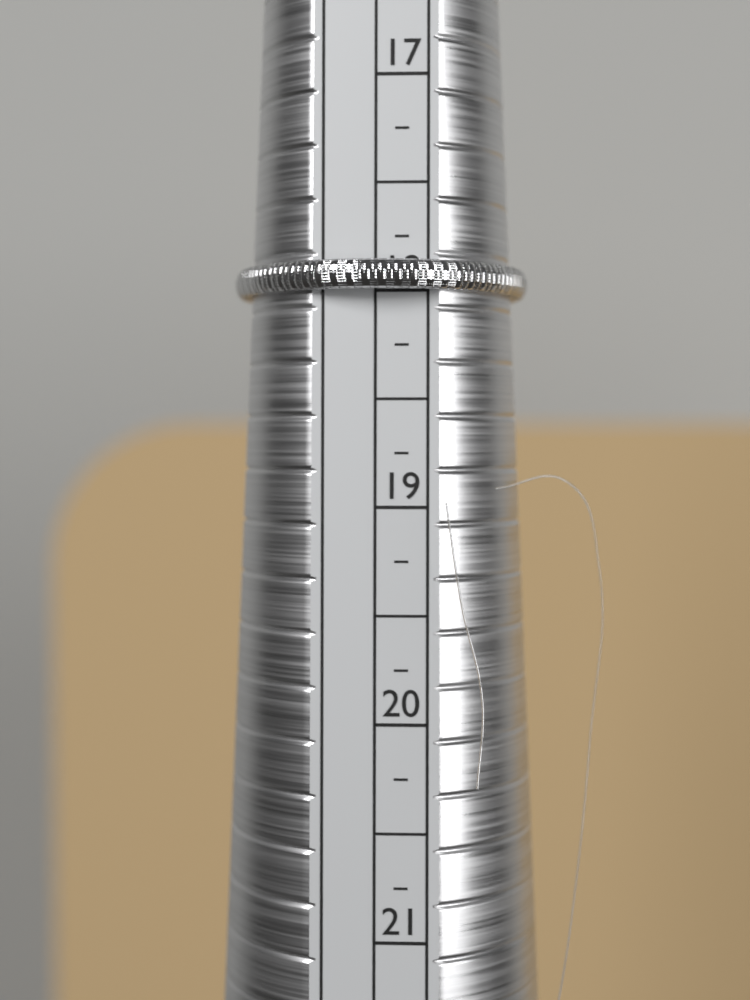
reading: 18.00 (no unit)
